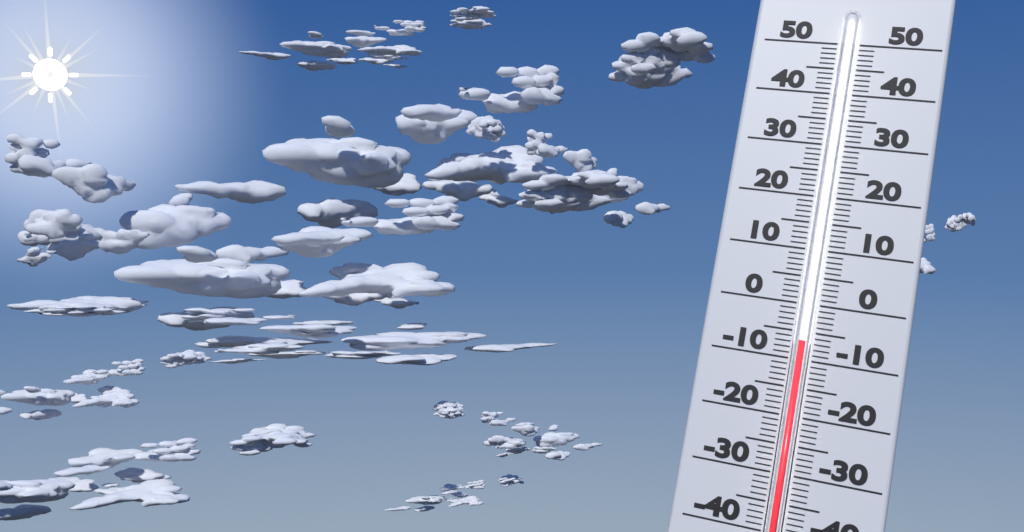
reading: -7 (no unit)
